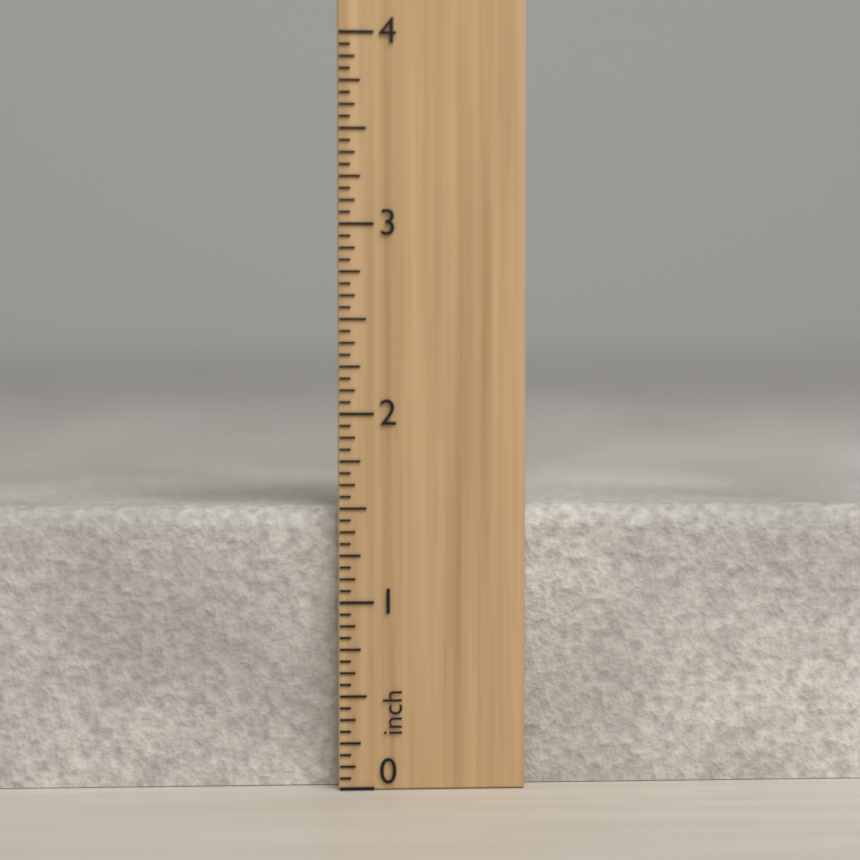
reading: 1.5000 inch
